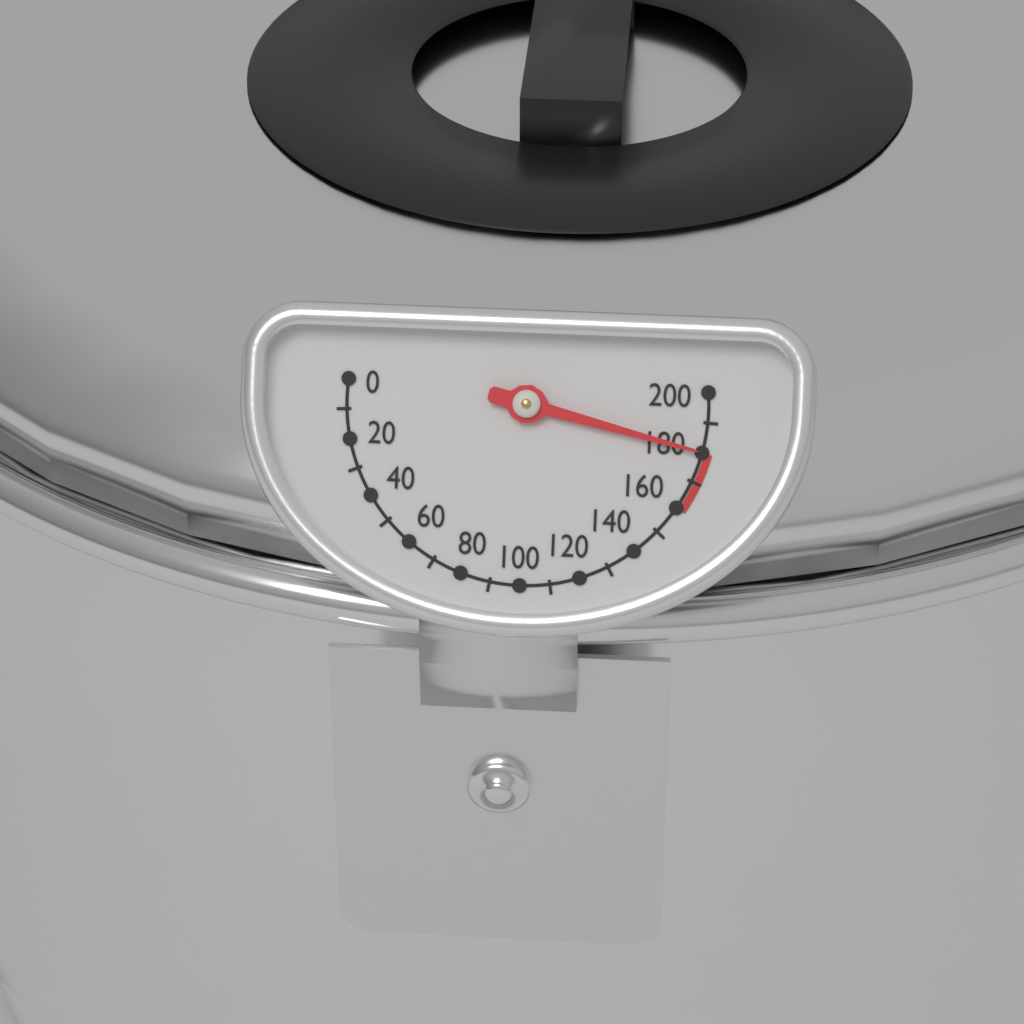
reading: 180 (no unit)
